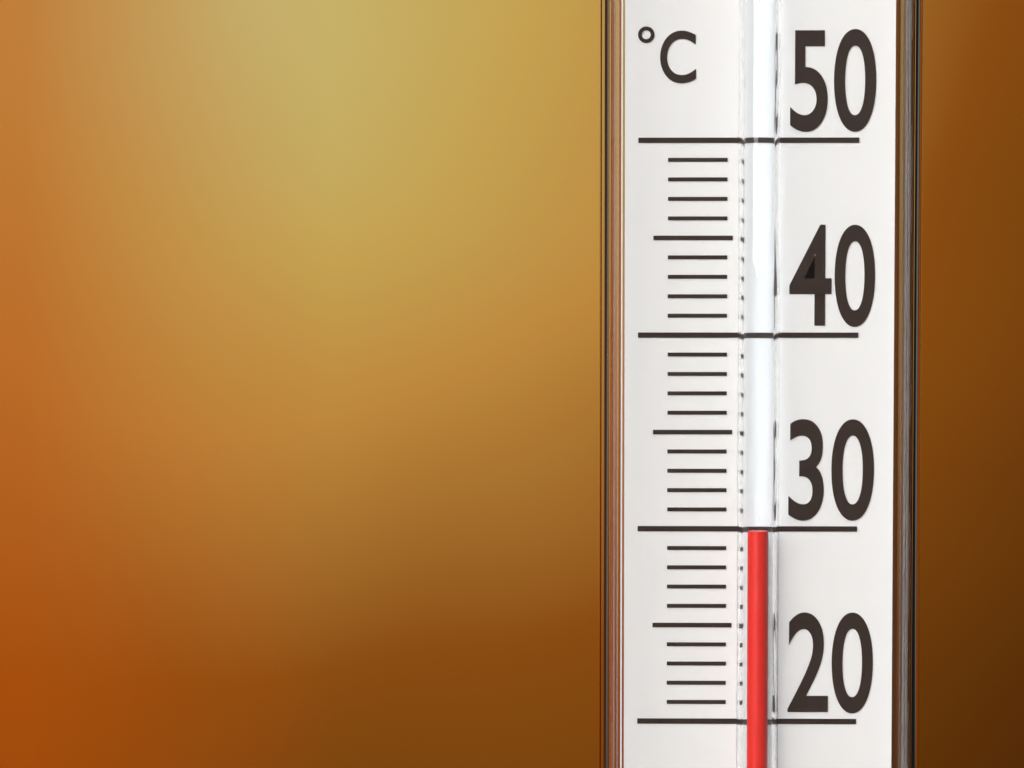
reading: 30 °C
